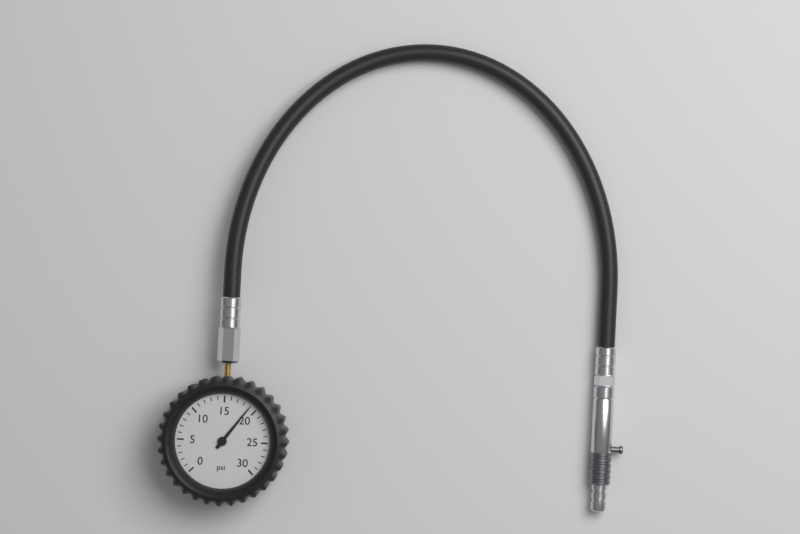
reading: 19 psi
